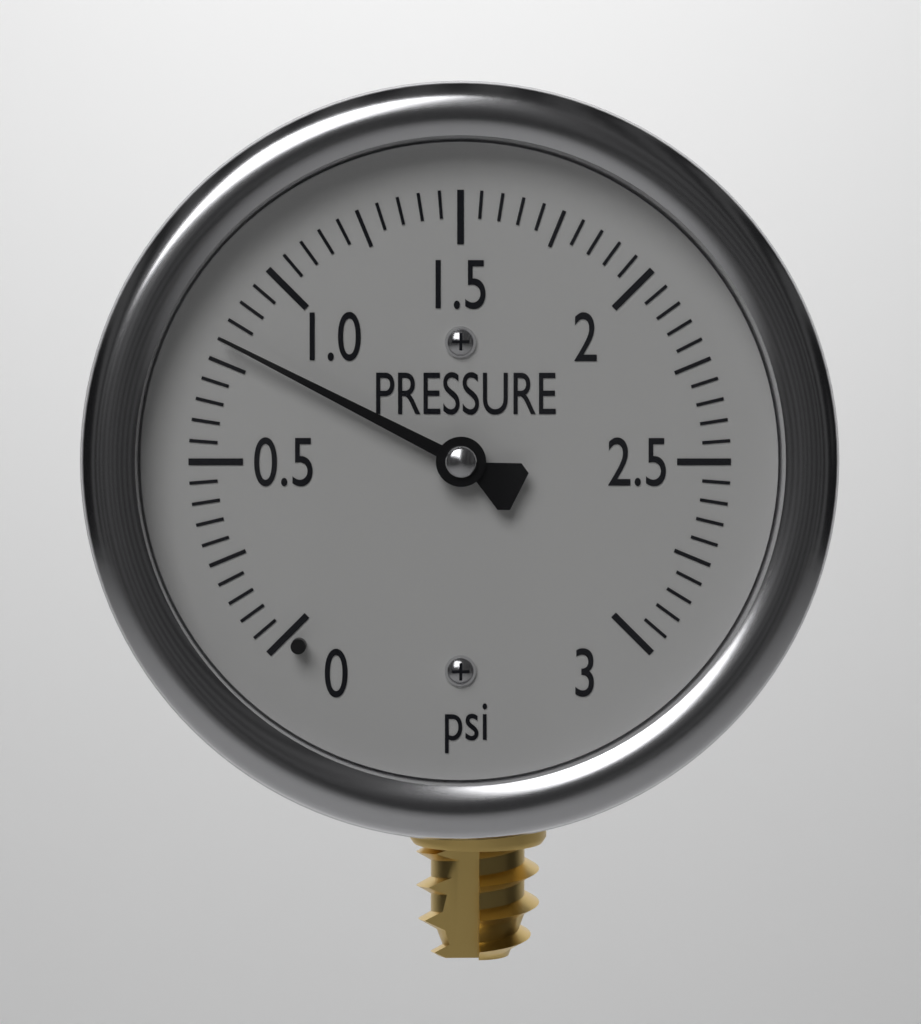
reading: 0.80 psi
